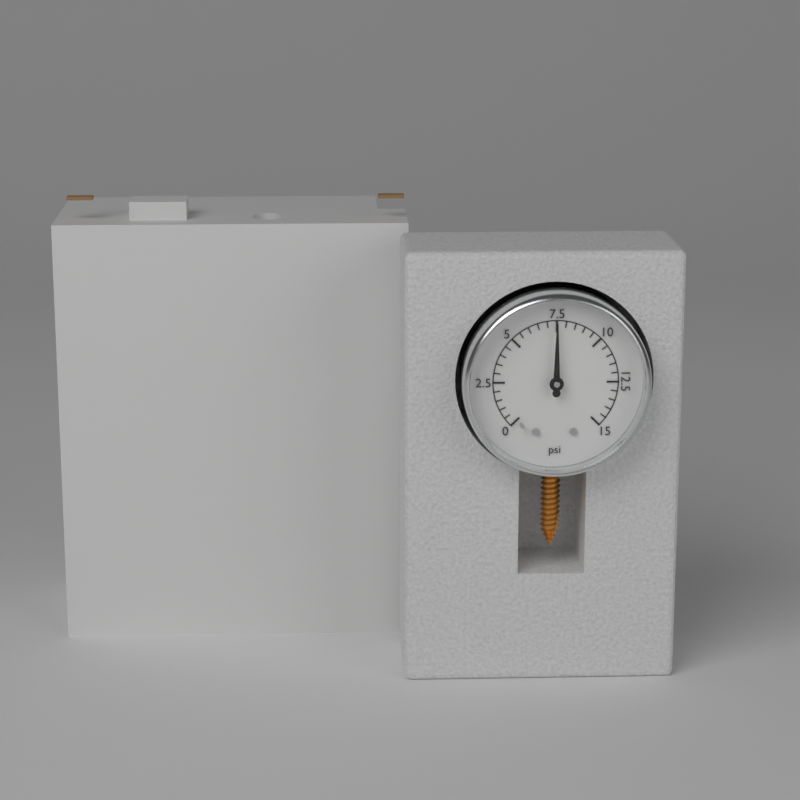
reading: 7.5 psi
